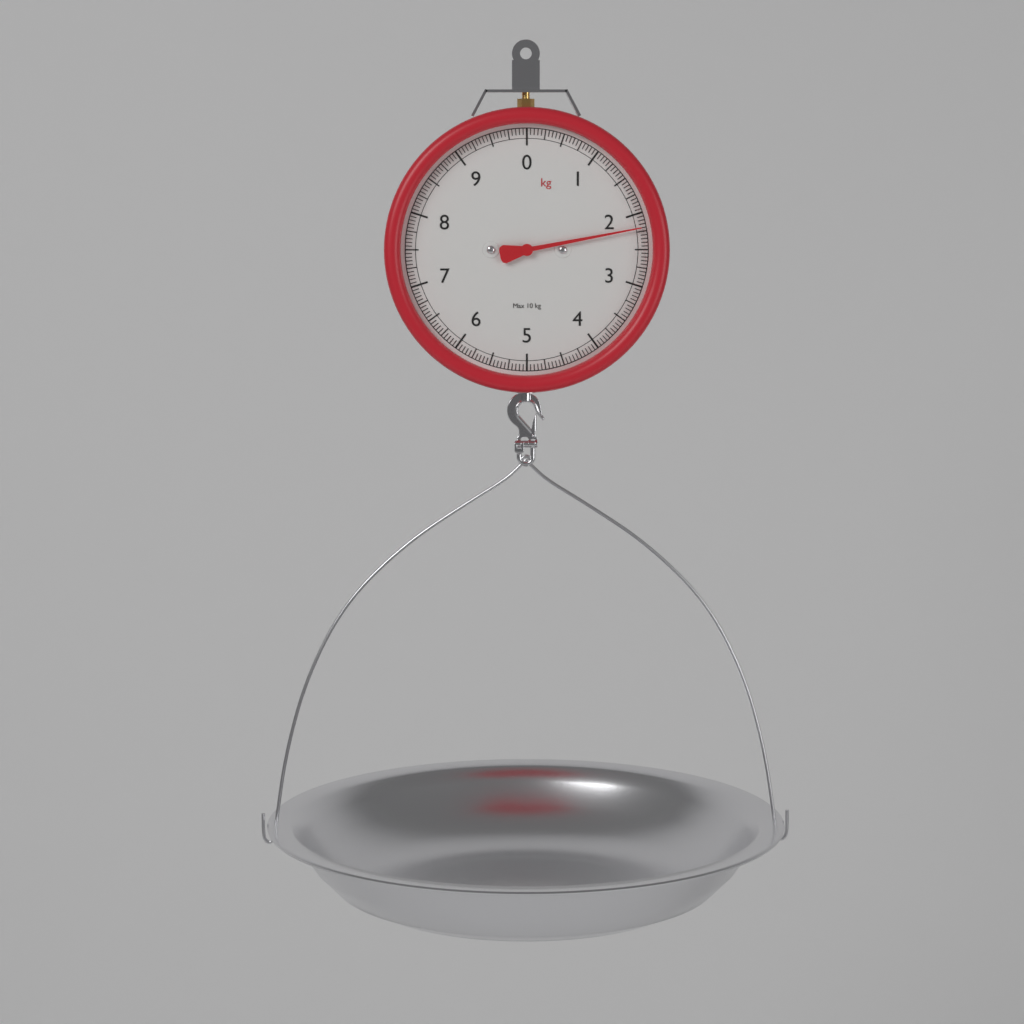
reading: 2.20 kg
